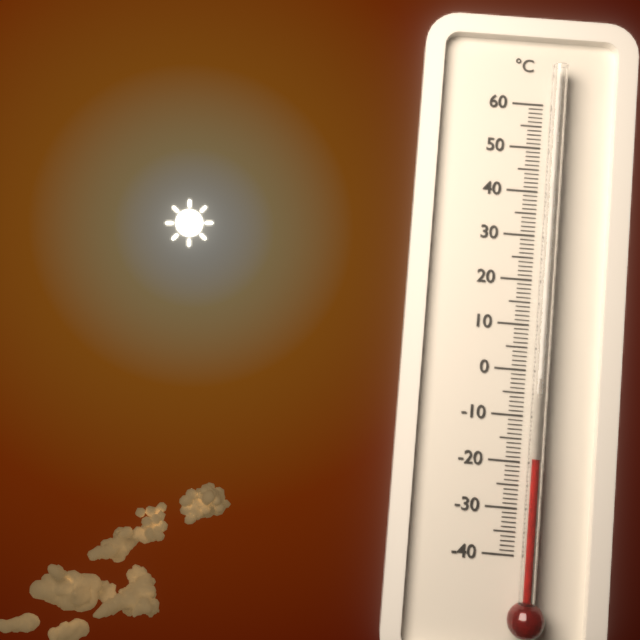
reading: -19 °C
